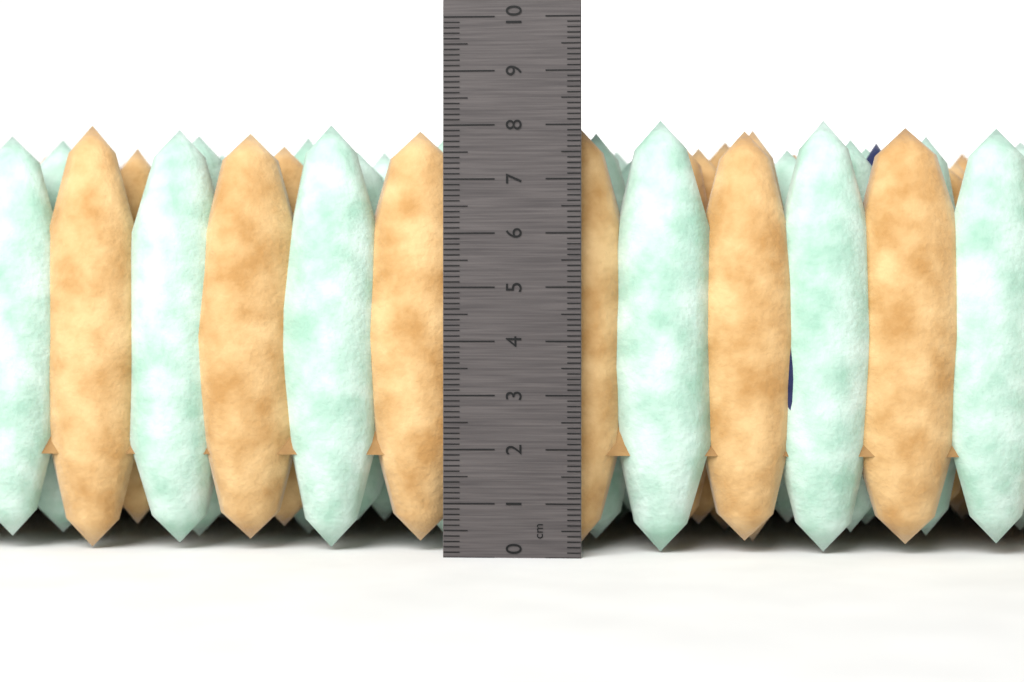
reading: 8.2 cm
